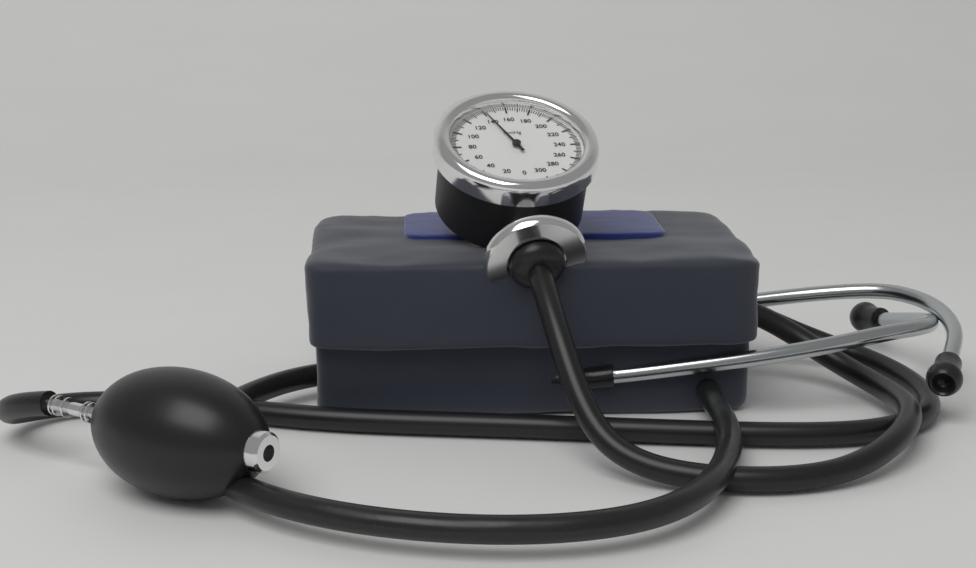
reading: 140 mmHg
